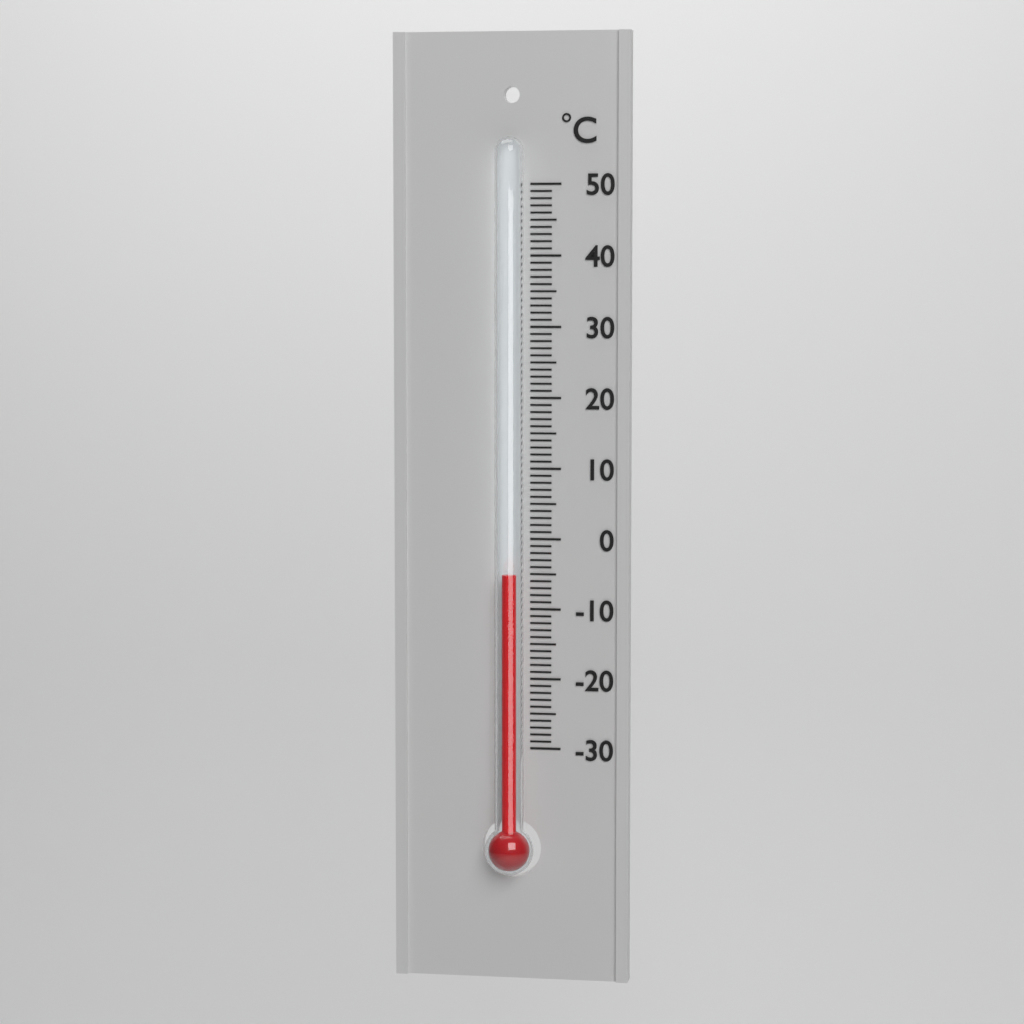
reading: -5 °C
